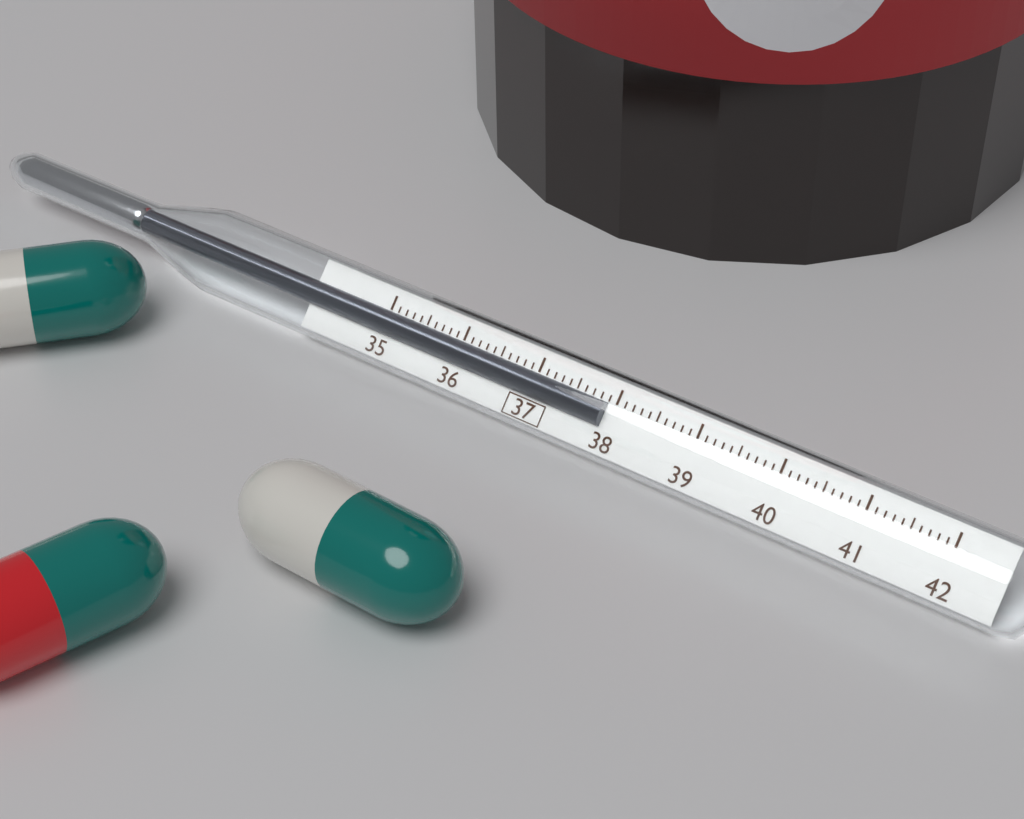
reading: 37.9 (no unit)
